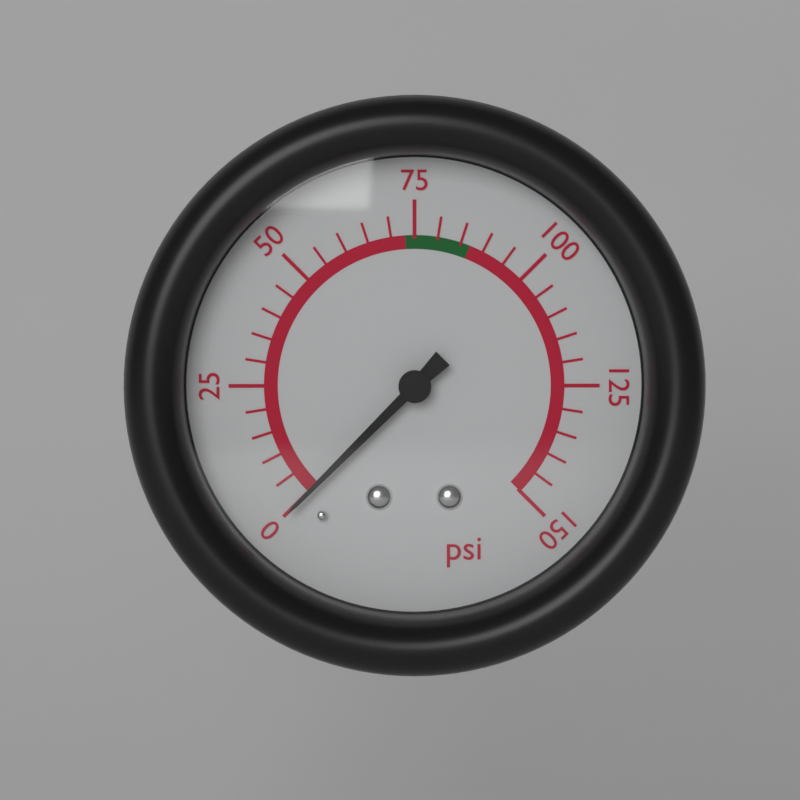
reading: 0 psi
